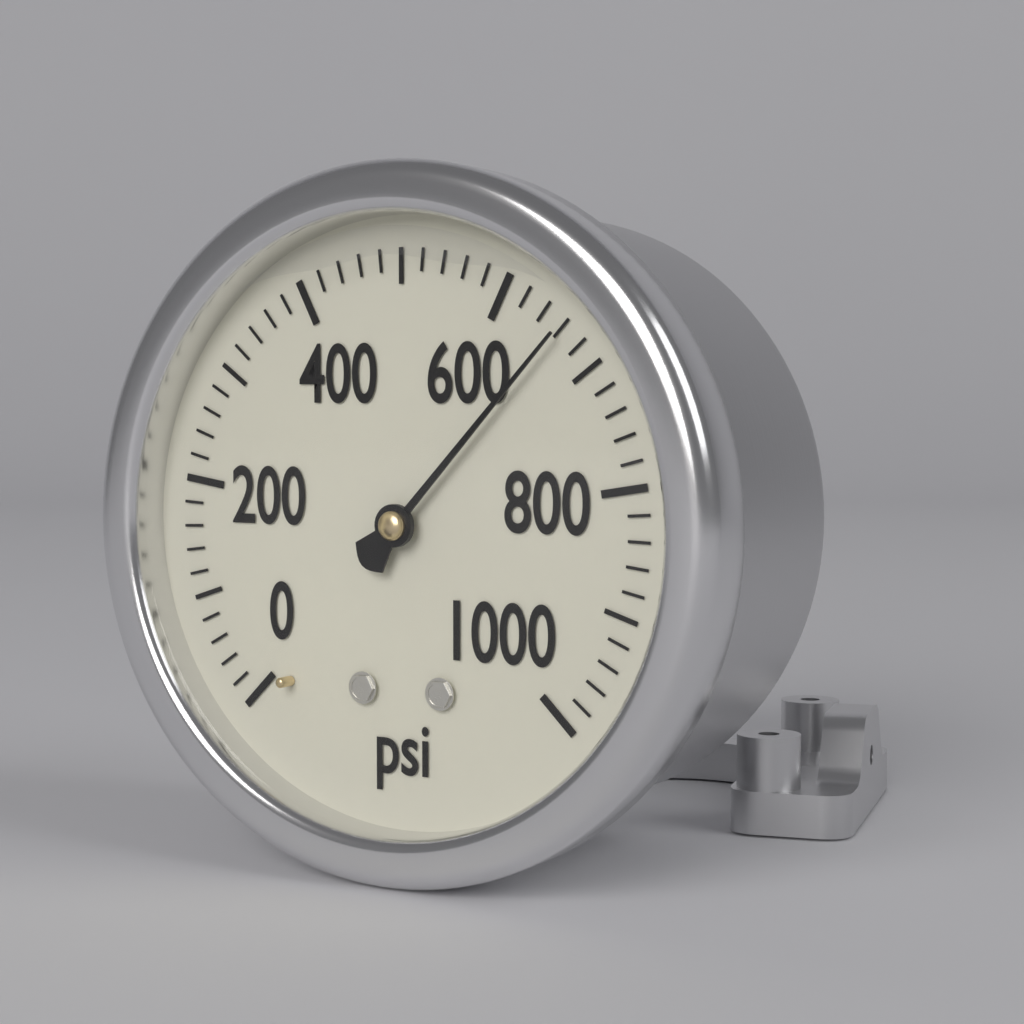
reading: 660 psi
